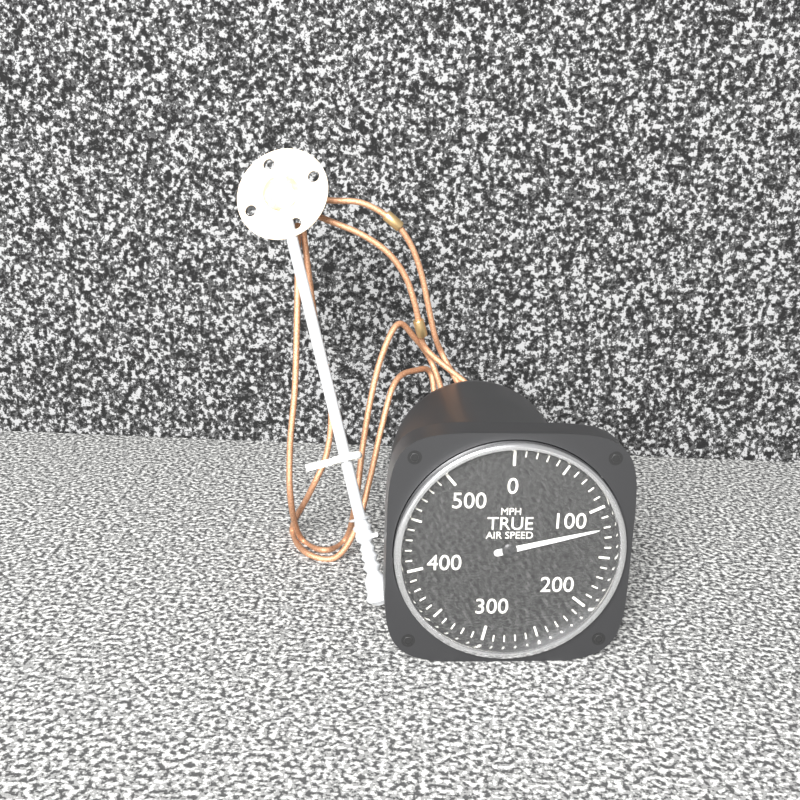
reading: 120 MPH
